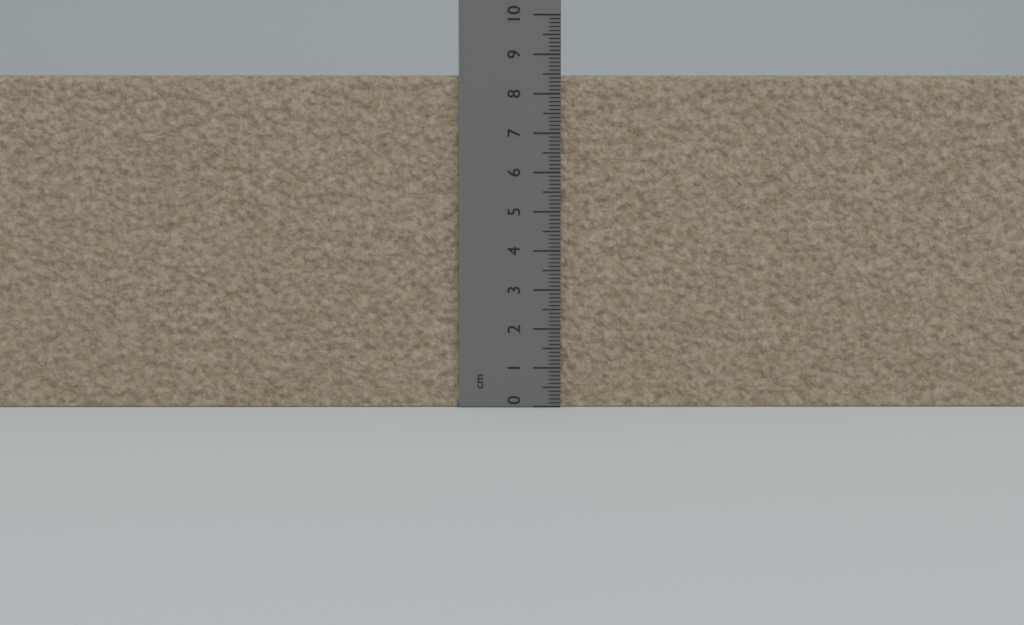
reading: 8.5 cm
